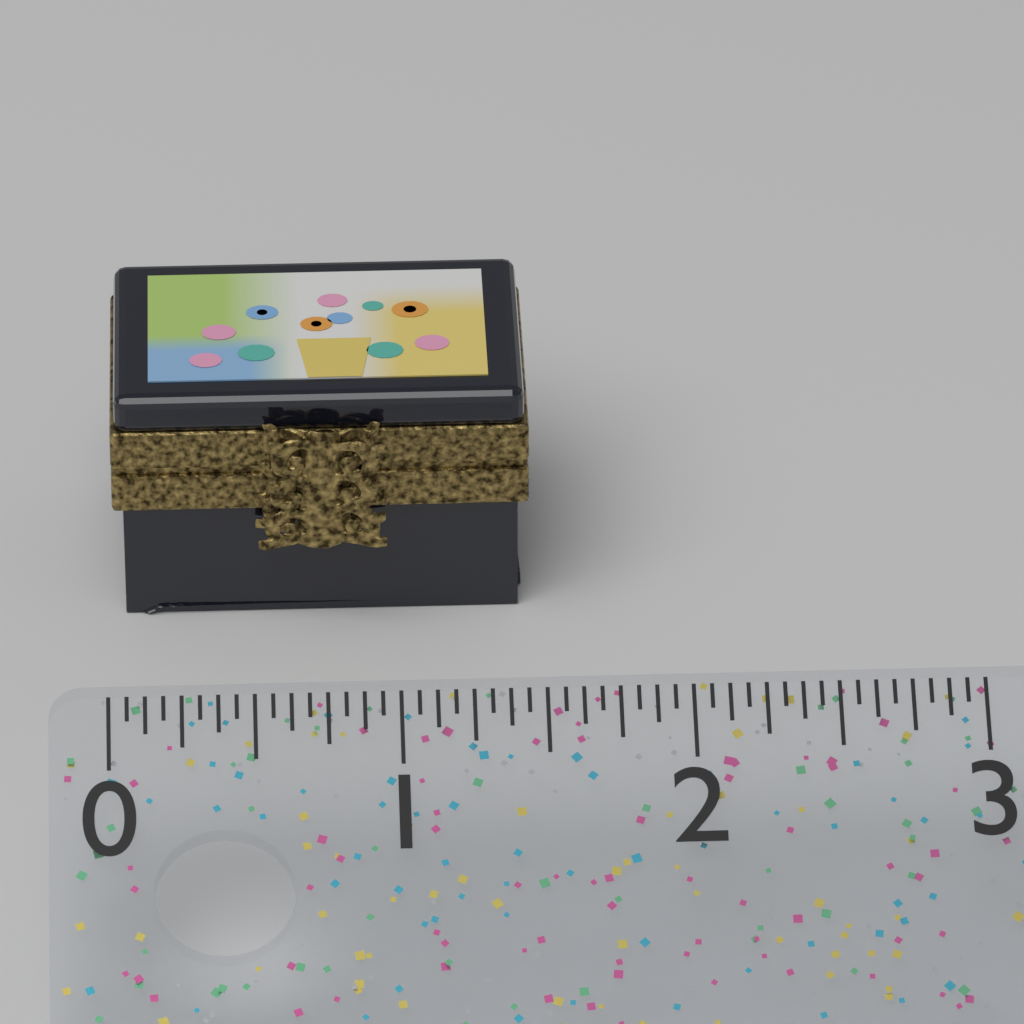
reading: 1.5000 (no unit)
